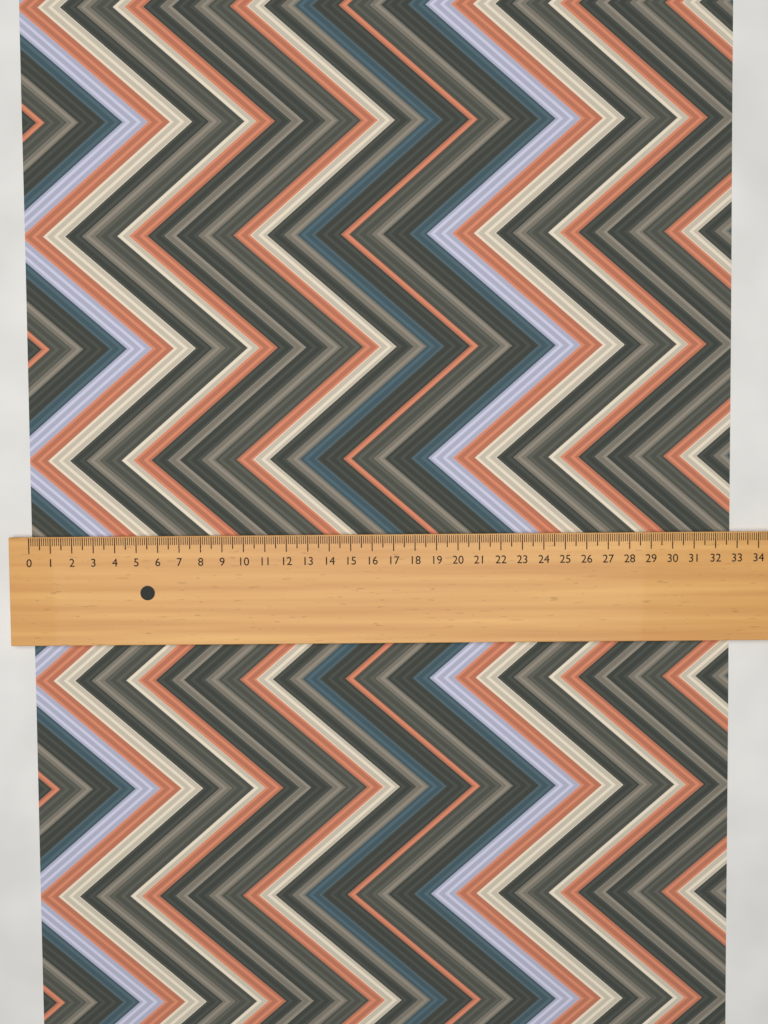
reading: 32.8 (no unit)
